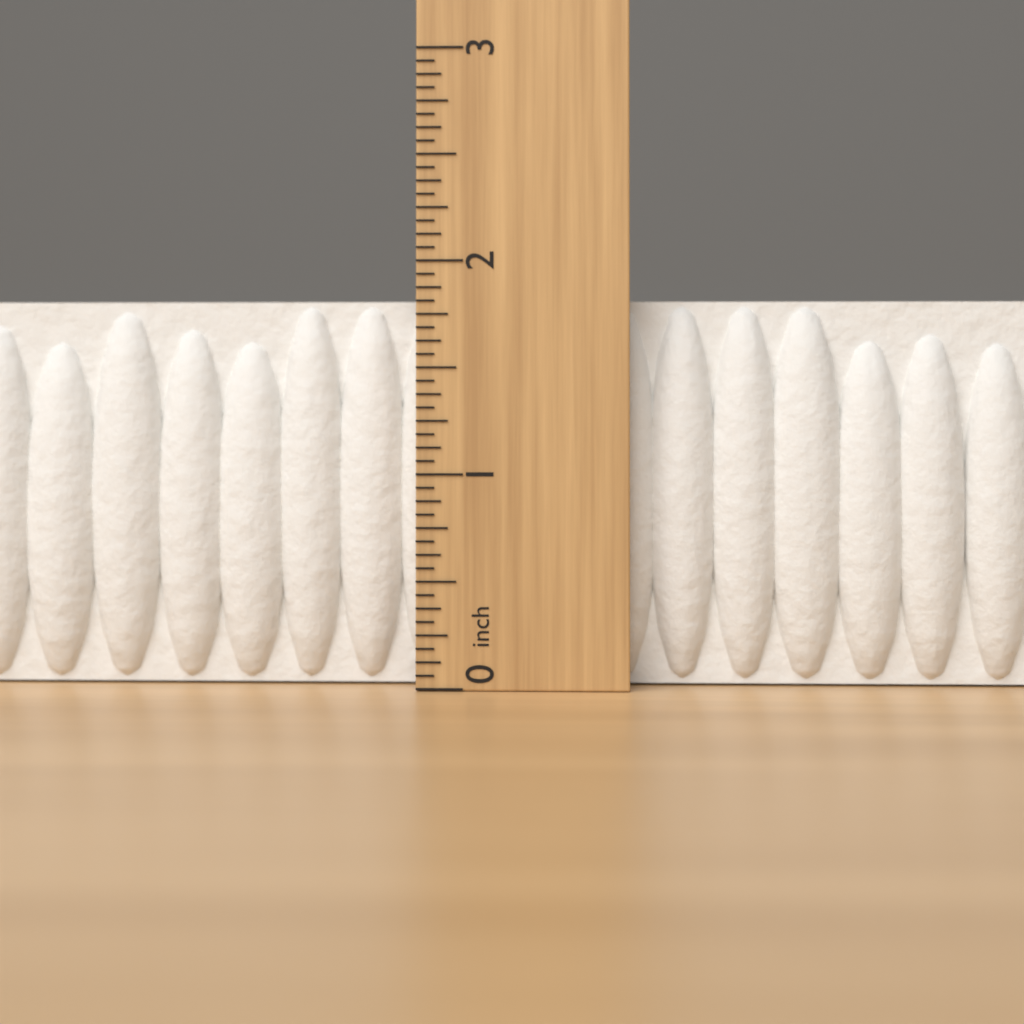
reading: 1.8125 inch
